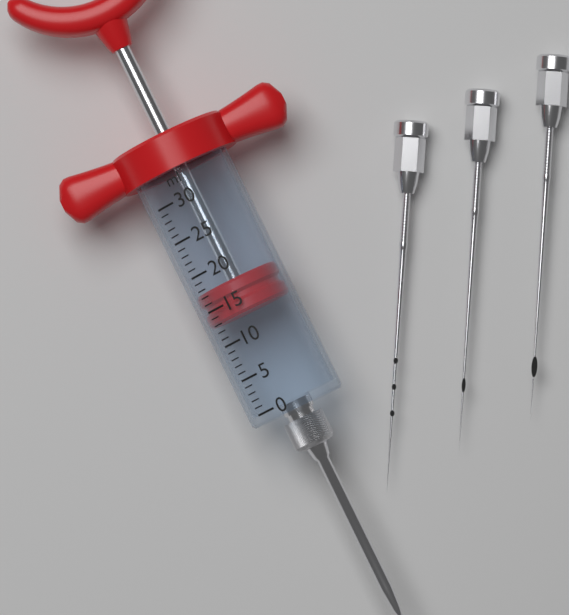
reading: 13 ml
